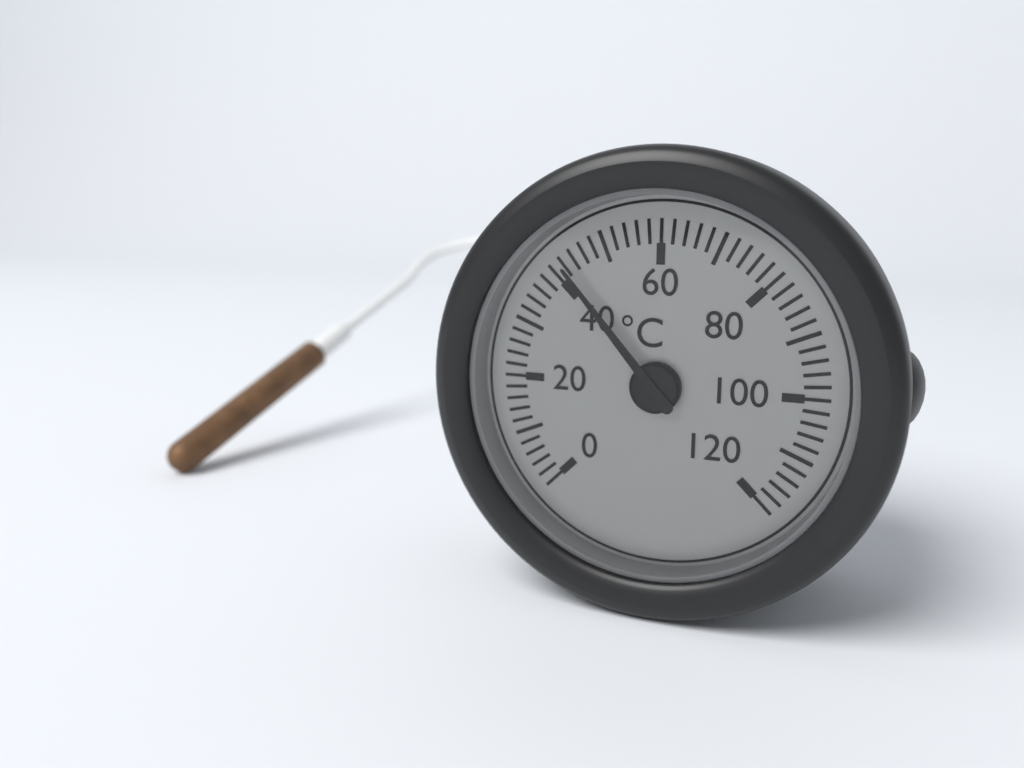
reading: 42 °C
